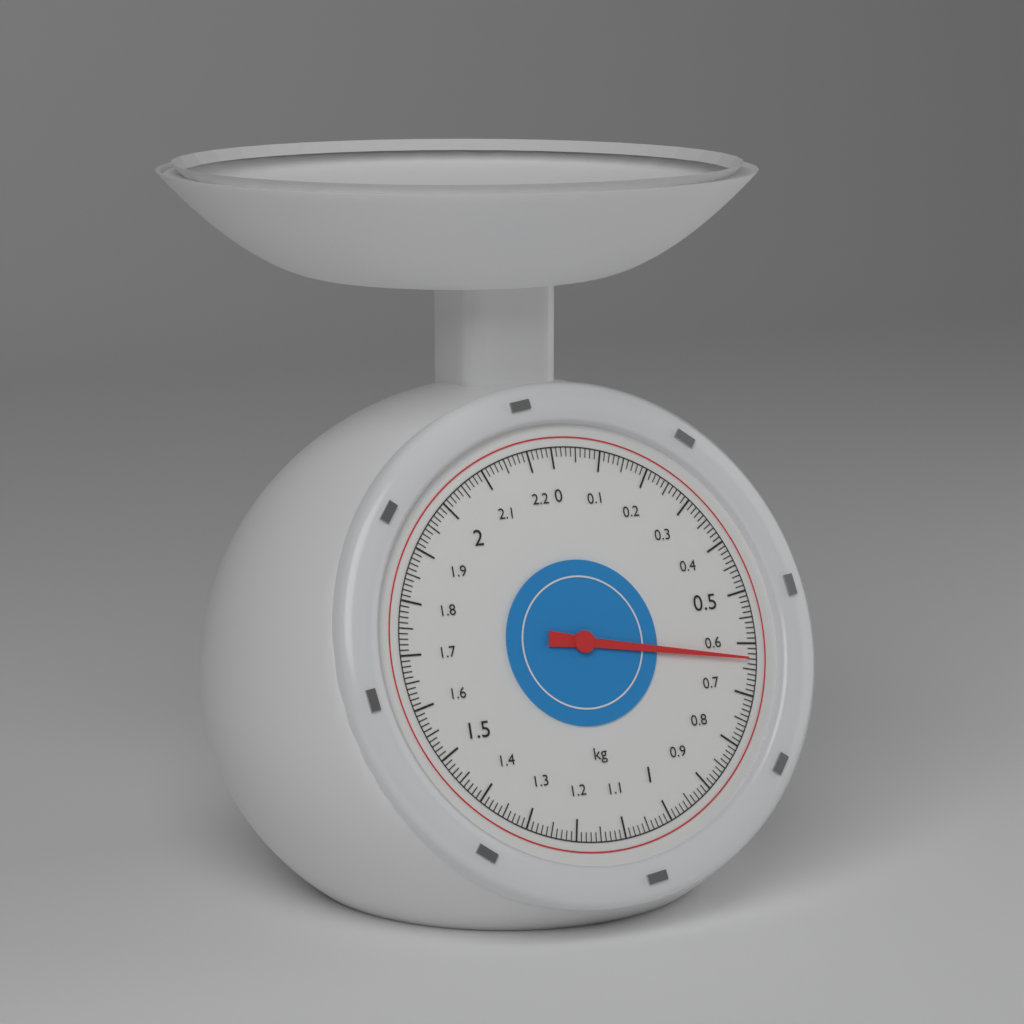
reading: 0.63 kg
